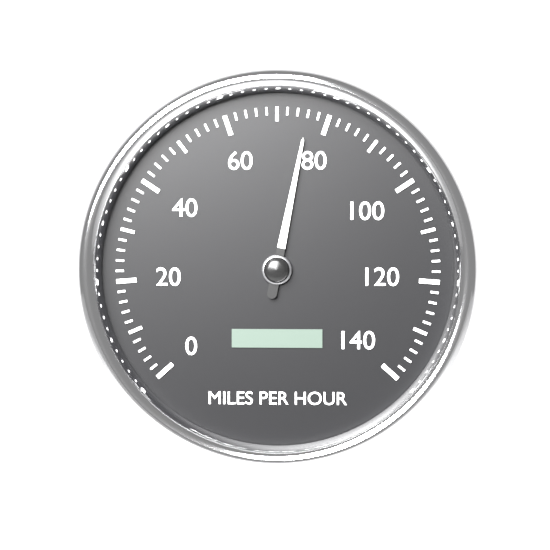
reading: 76 mph
